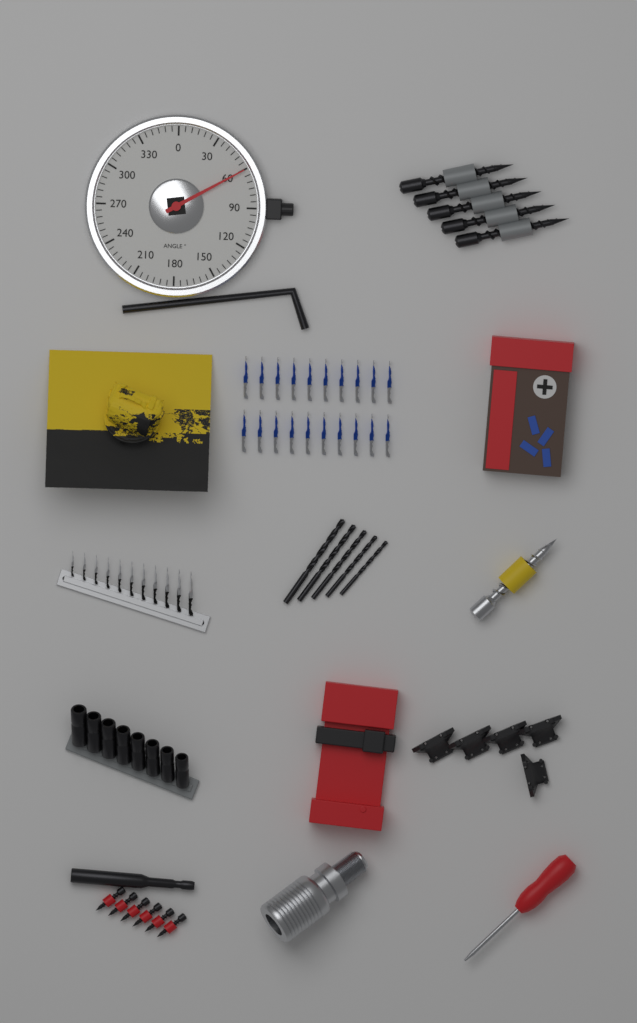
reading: 60 °
